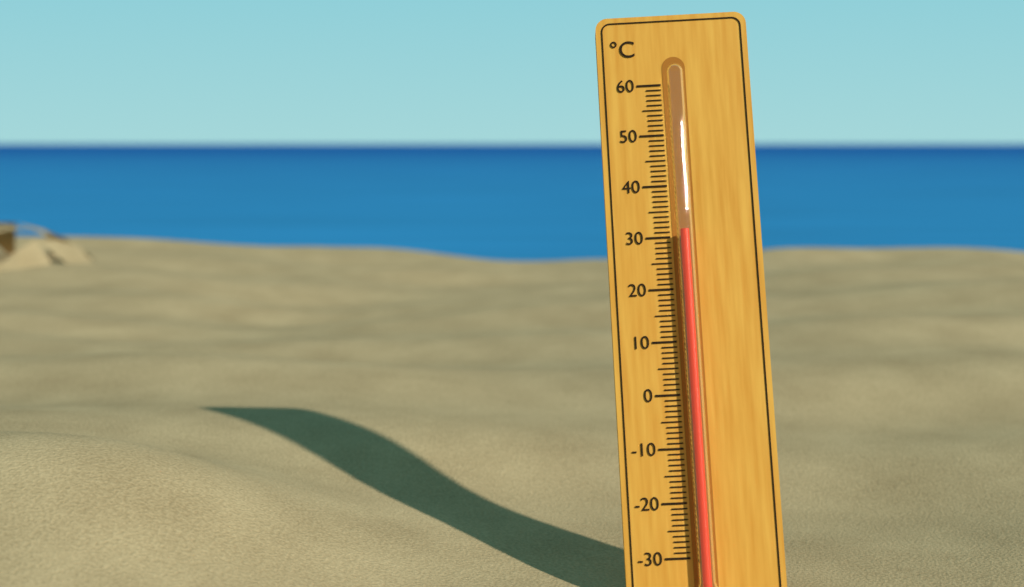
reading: 31 °C
